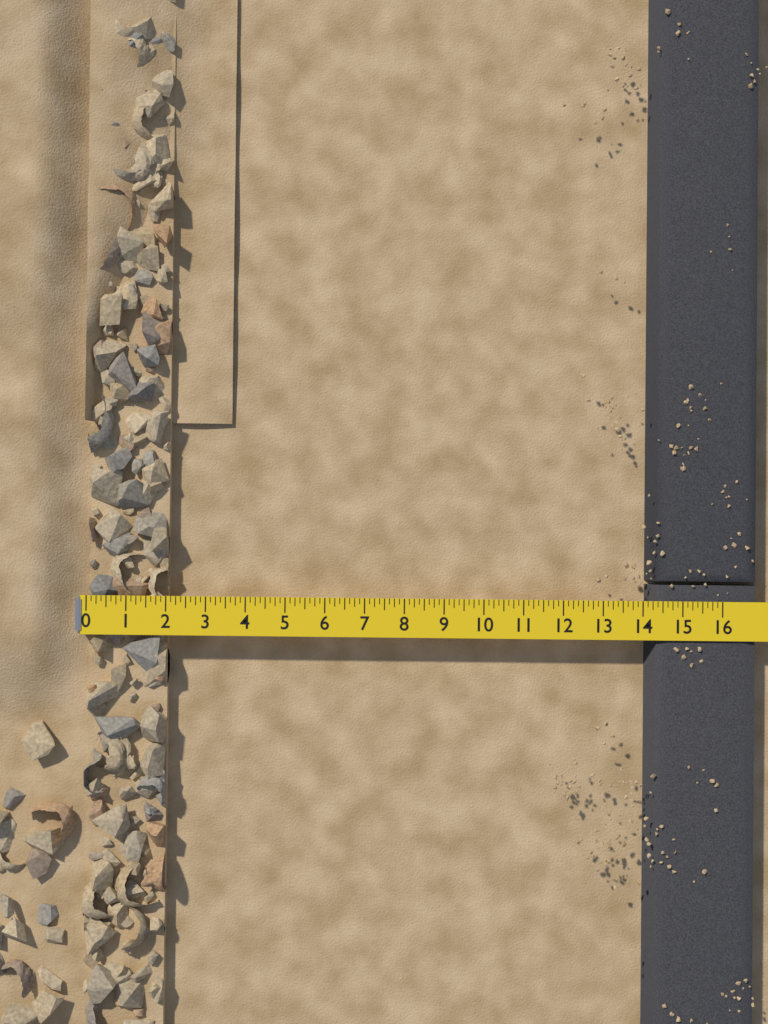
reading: 2.000 (no unit)
